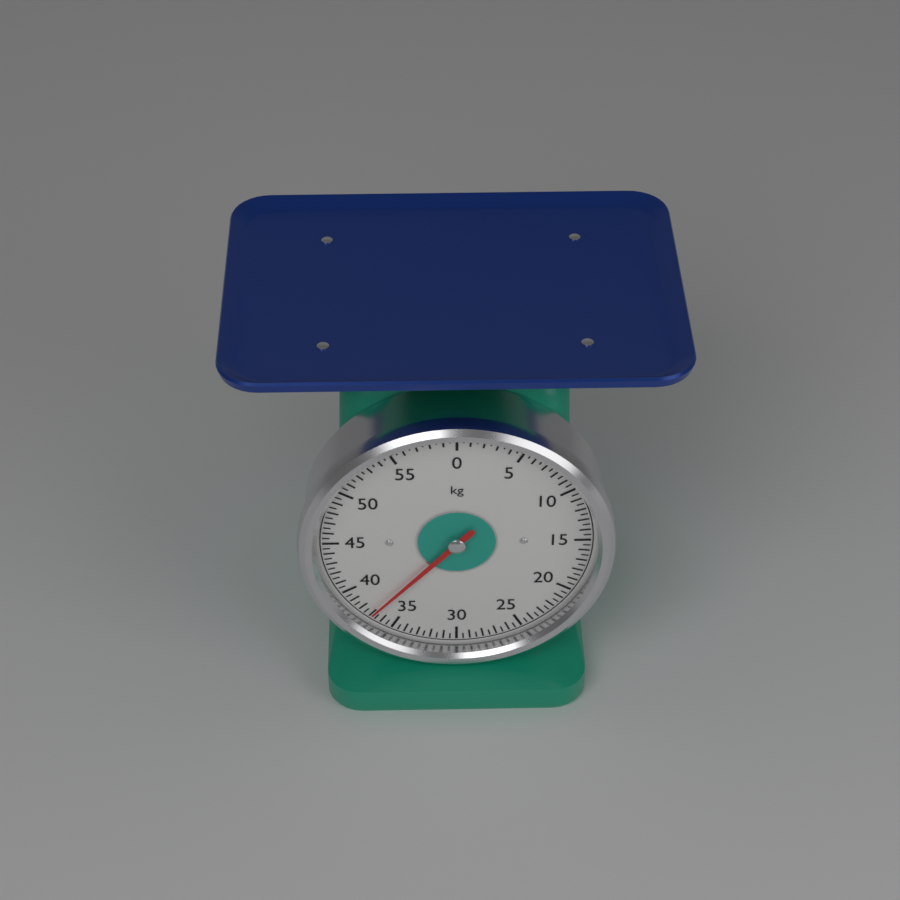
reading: 37.0 kg
